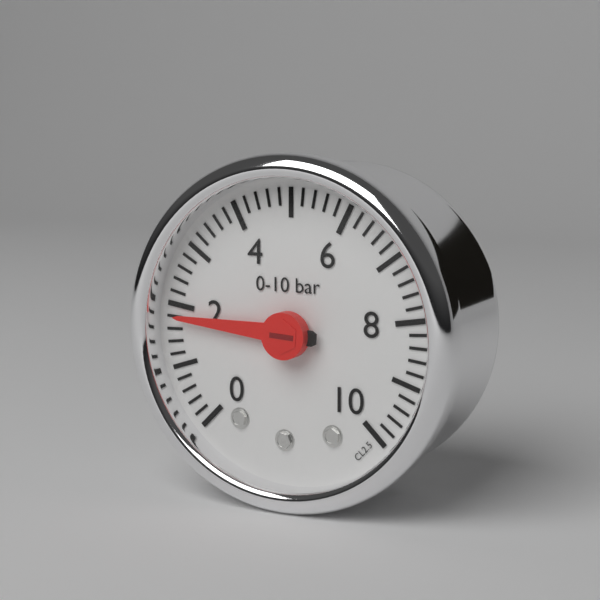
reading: 1.8 bar
